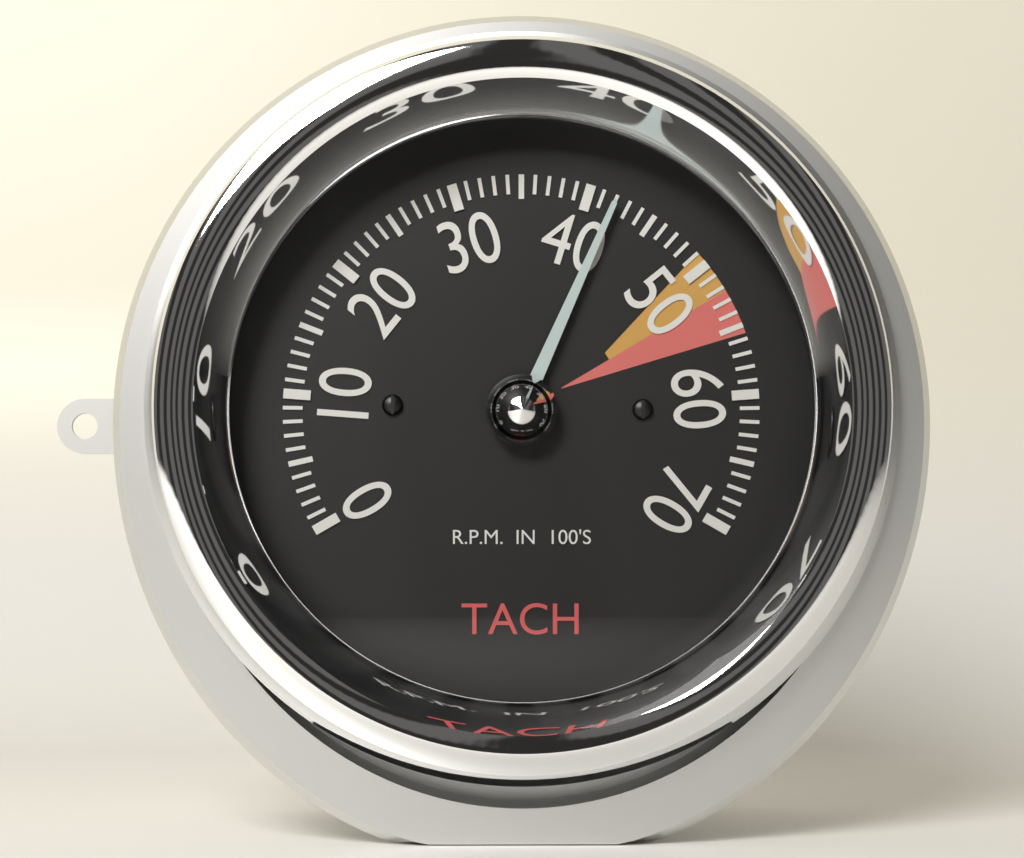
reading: 42 RPM x100
